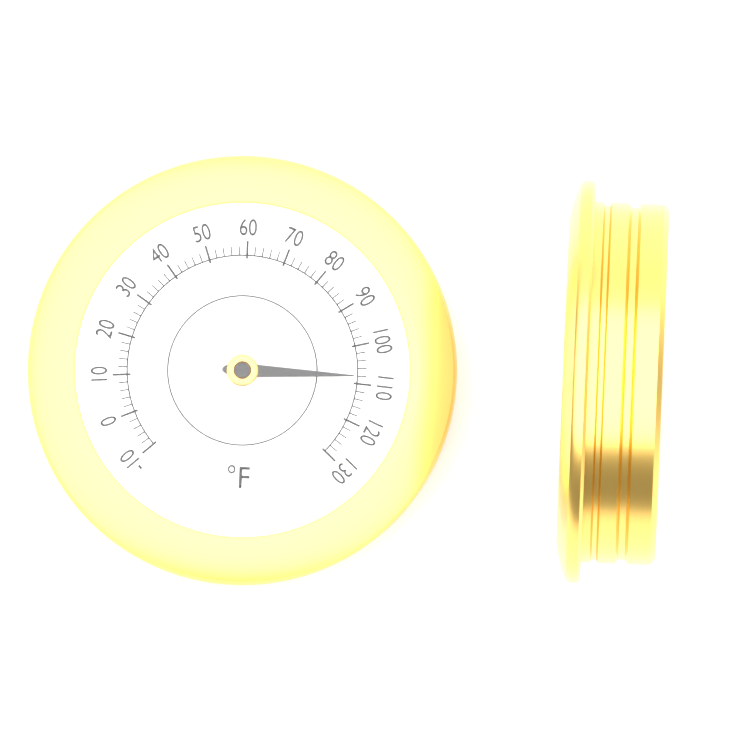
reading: 108 °F
